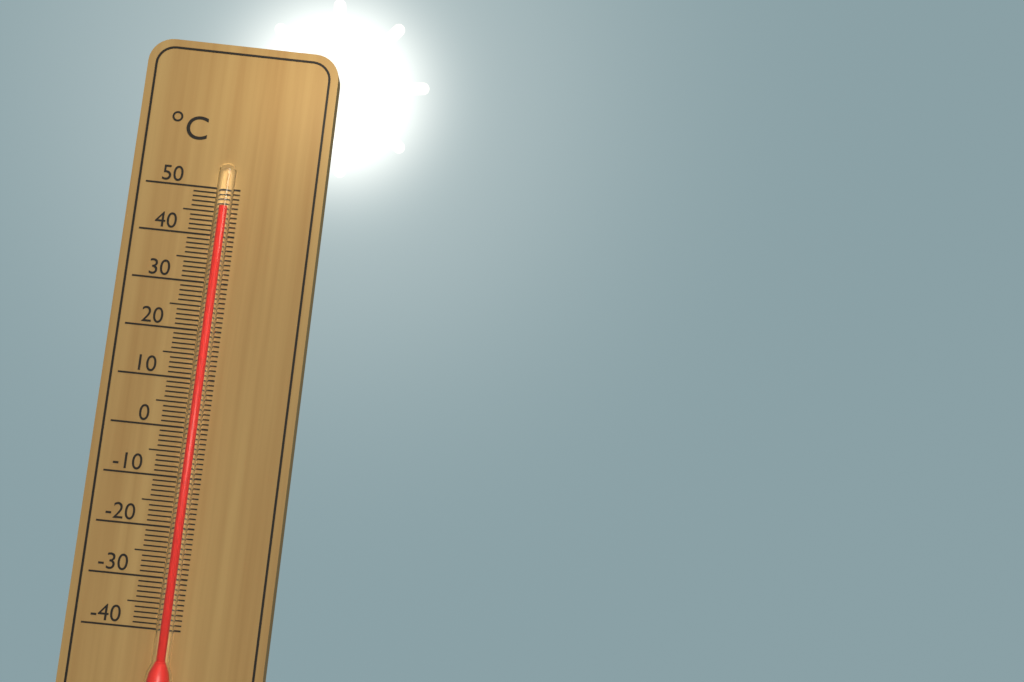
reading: 46 °C
